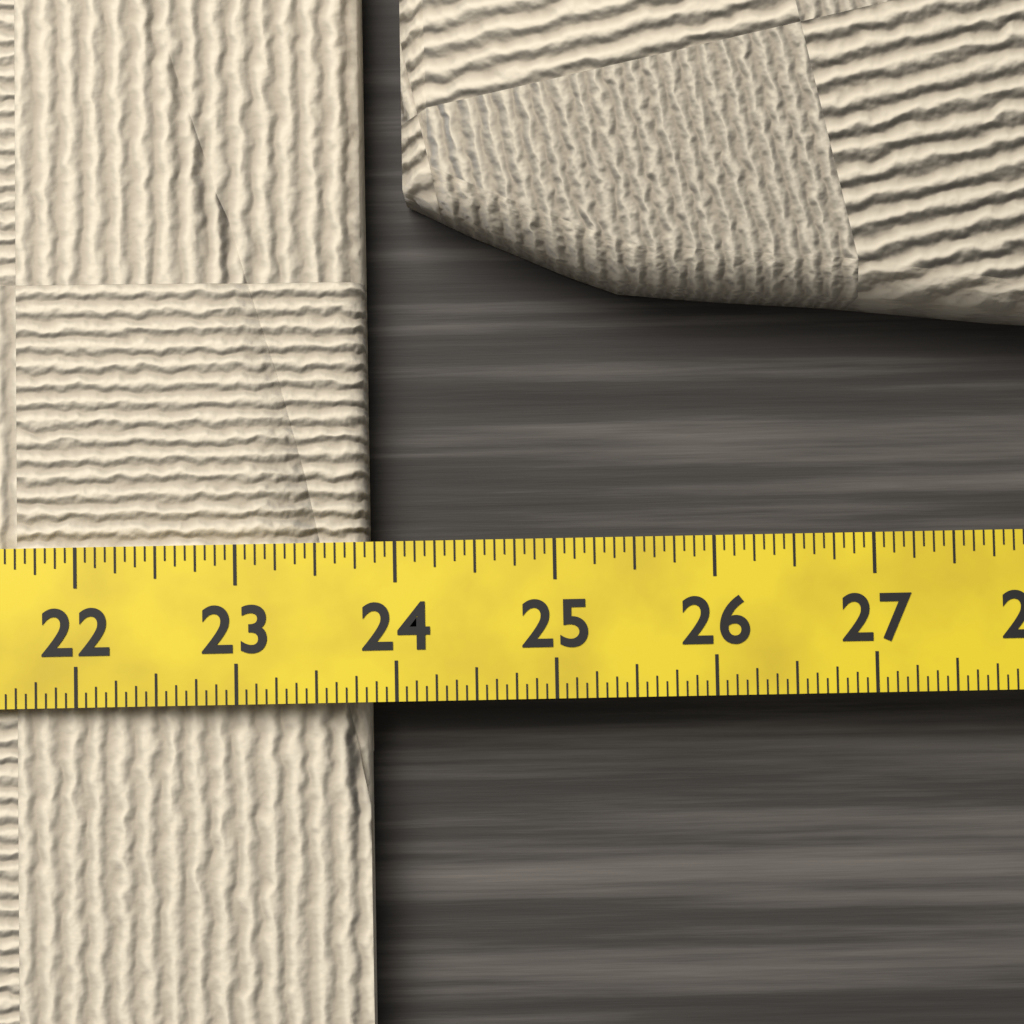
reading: 23.8125 (no unit)
